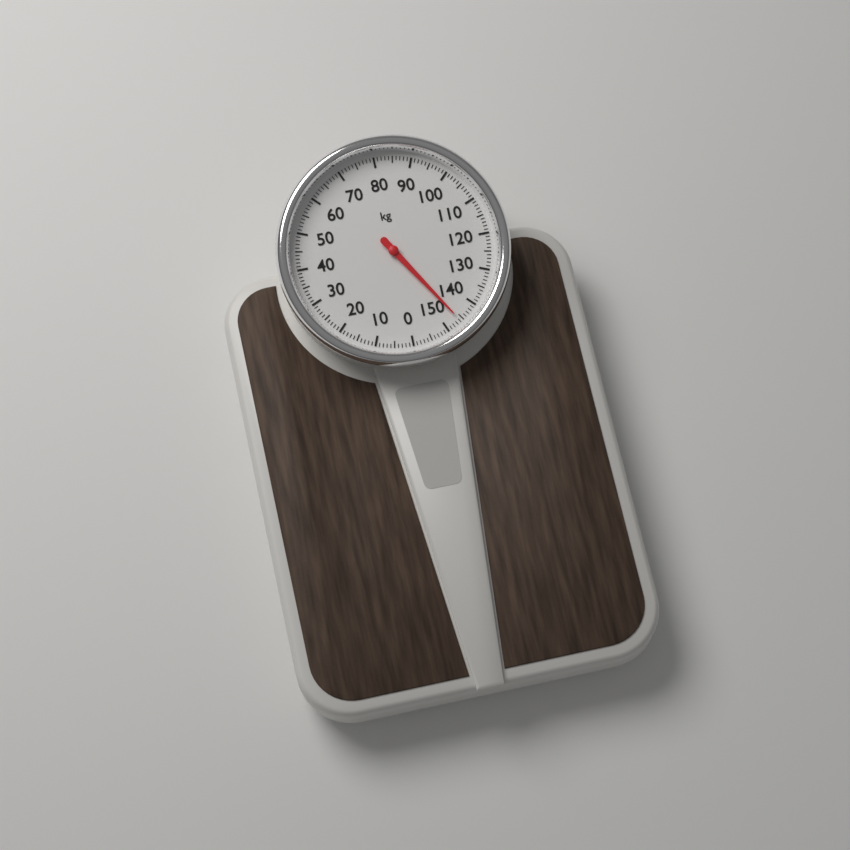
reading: 146 kg
